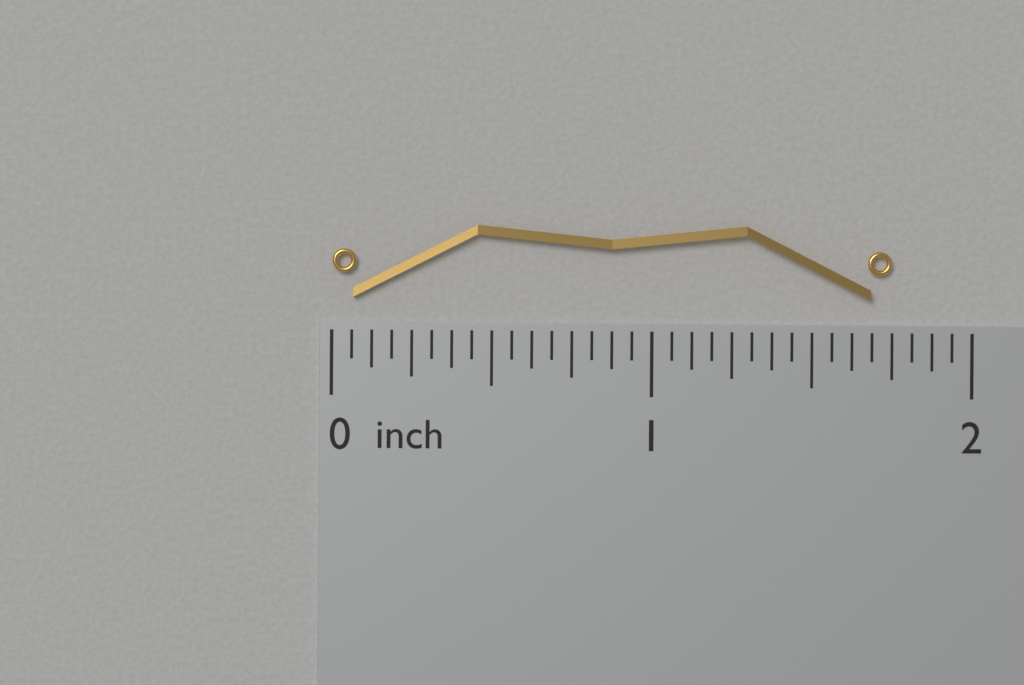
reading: 1.7500 inch
